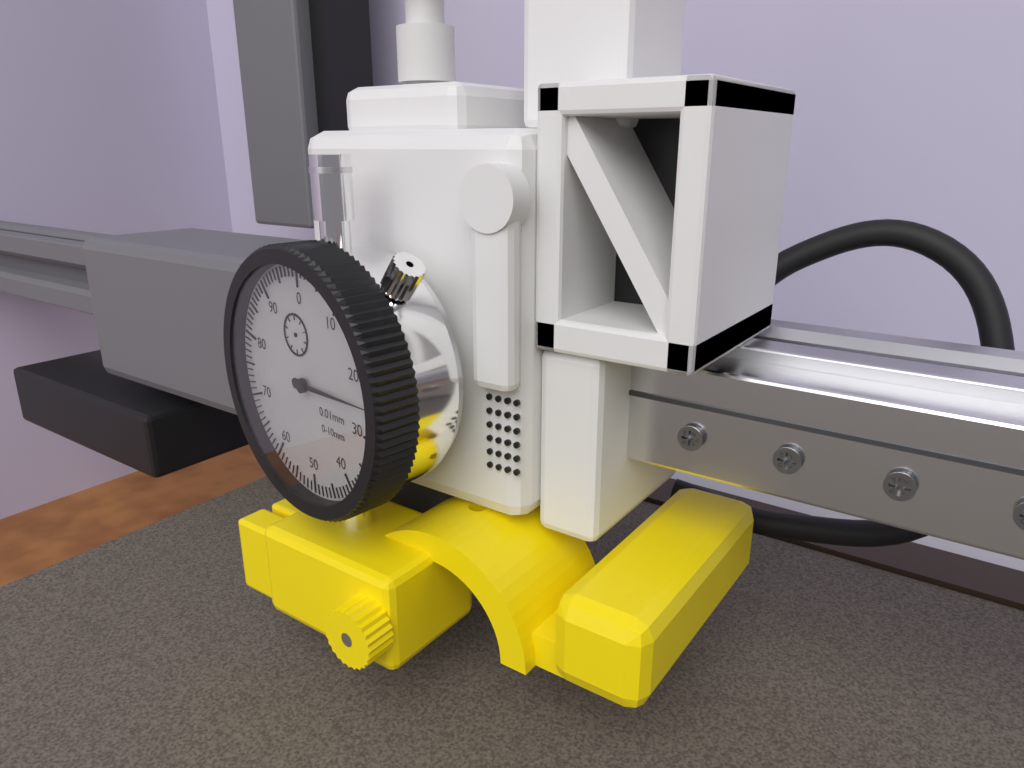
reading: 25 0.01mm
